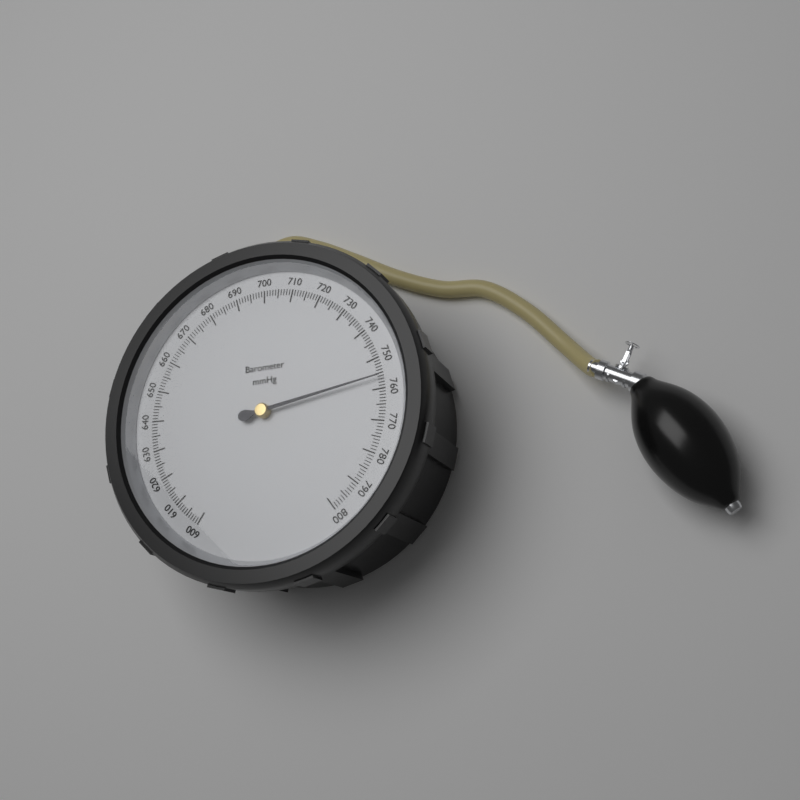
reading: 756 mmHg
